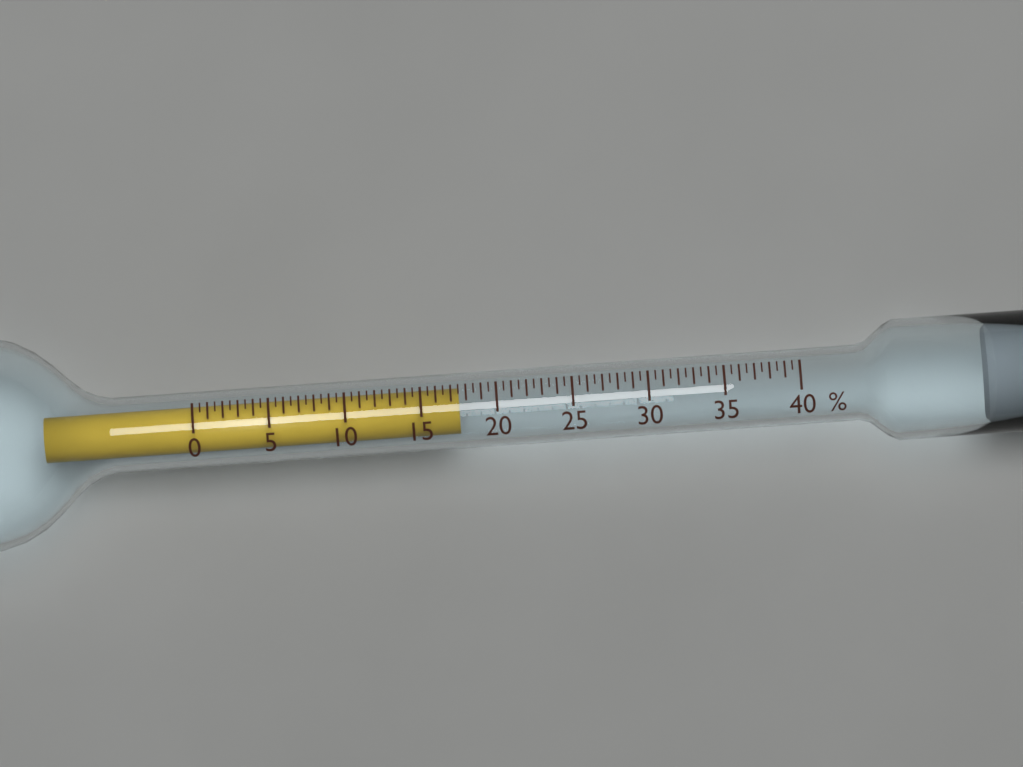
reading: 17.5 %
